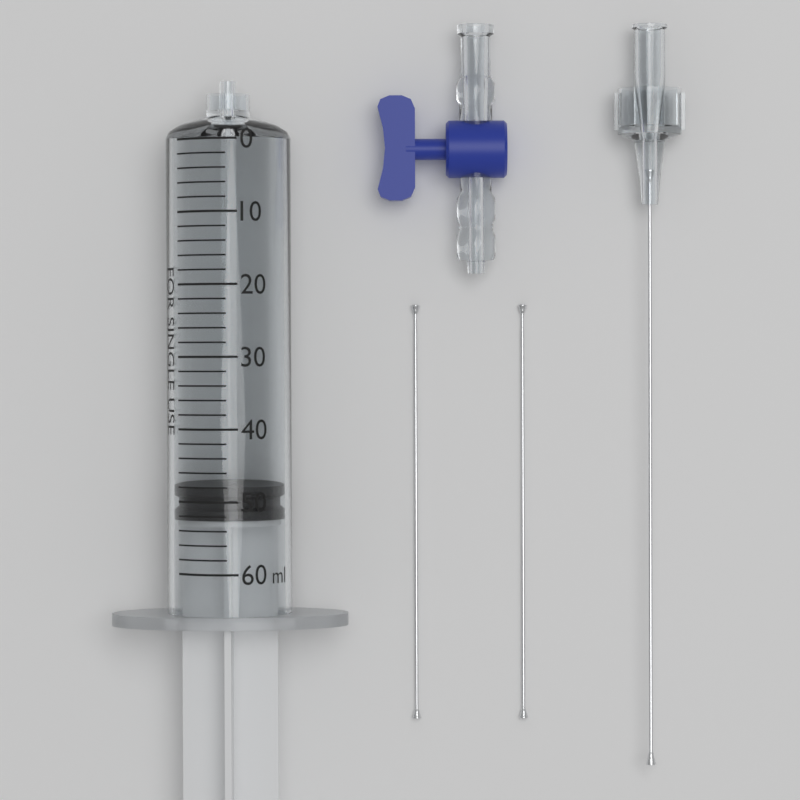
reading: 48 ml
